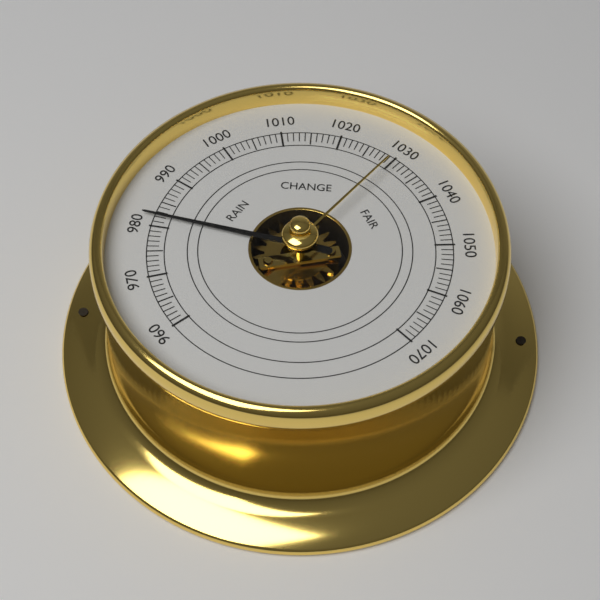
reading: 982 (no unit)
